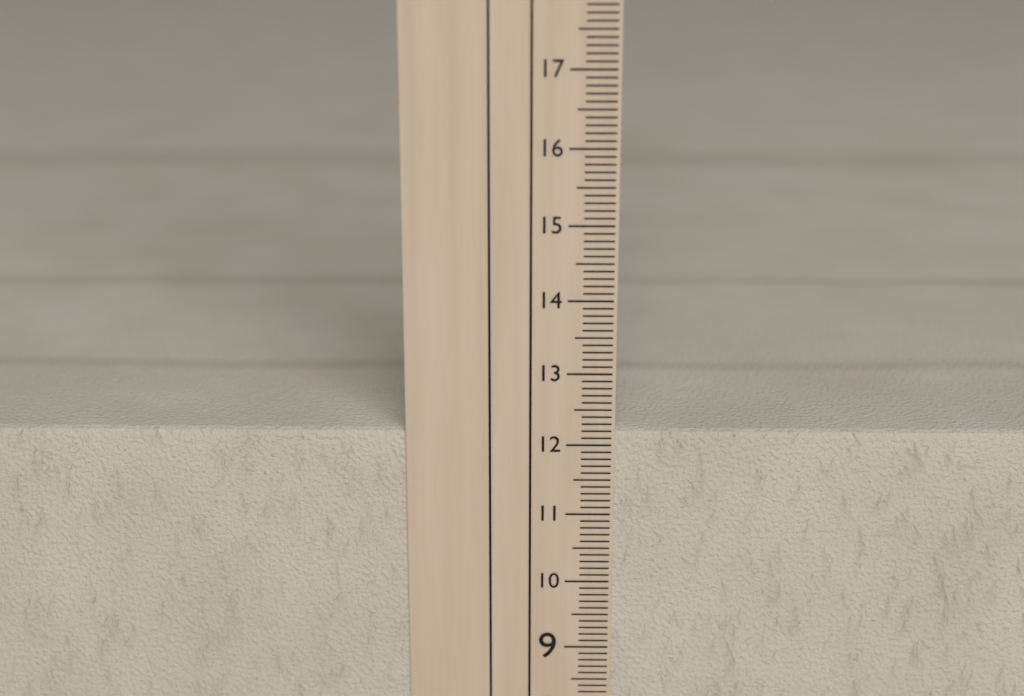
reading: 12.2 cm
